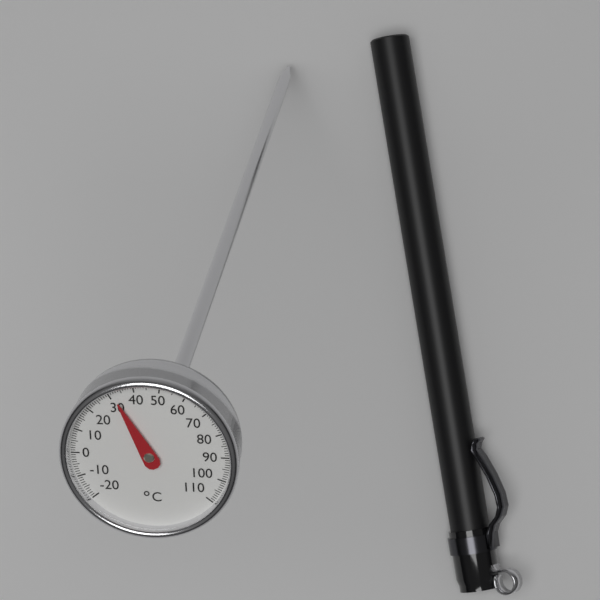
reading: 32 °C
